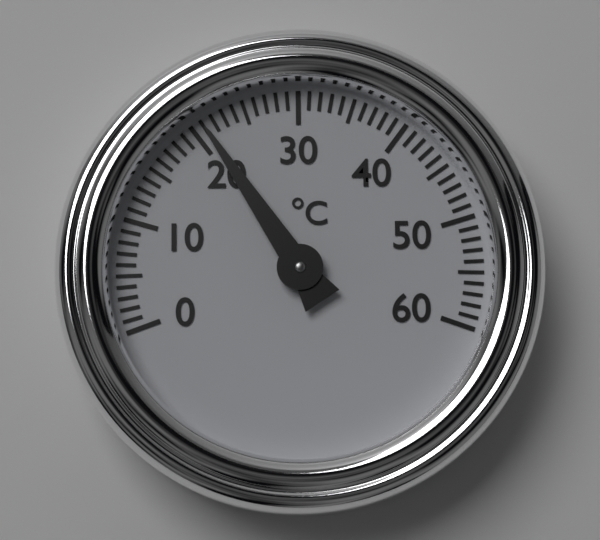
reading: 21 °C
